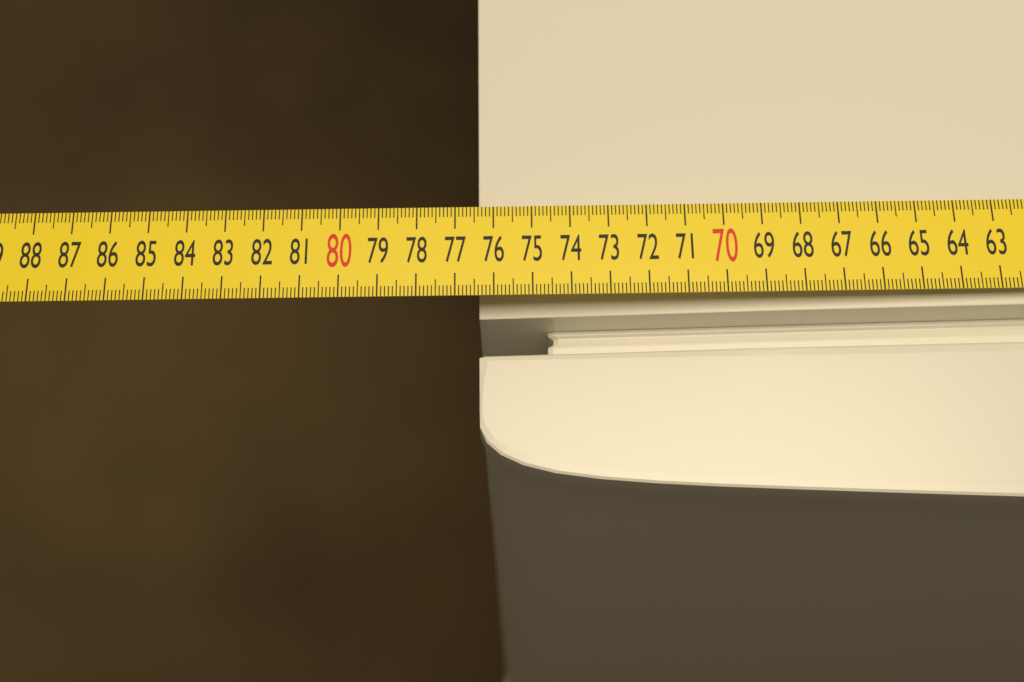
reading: 76.4 cm
